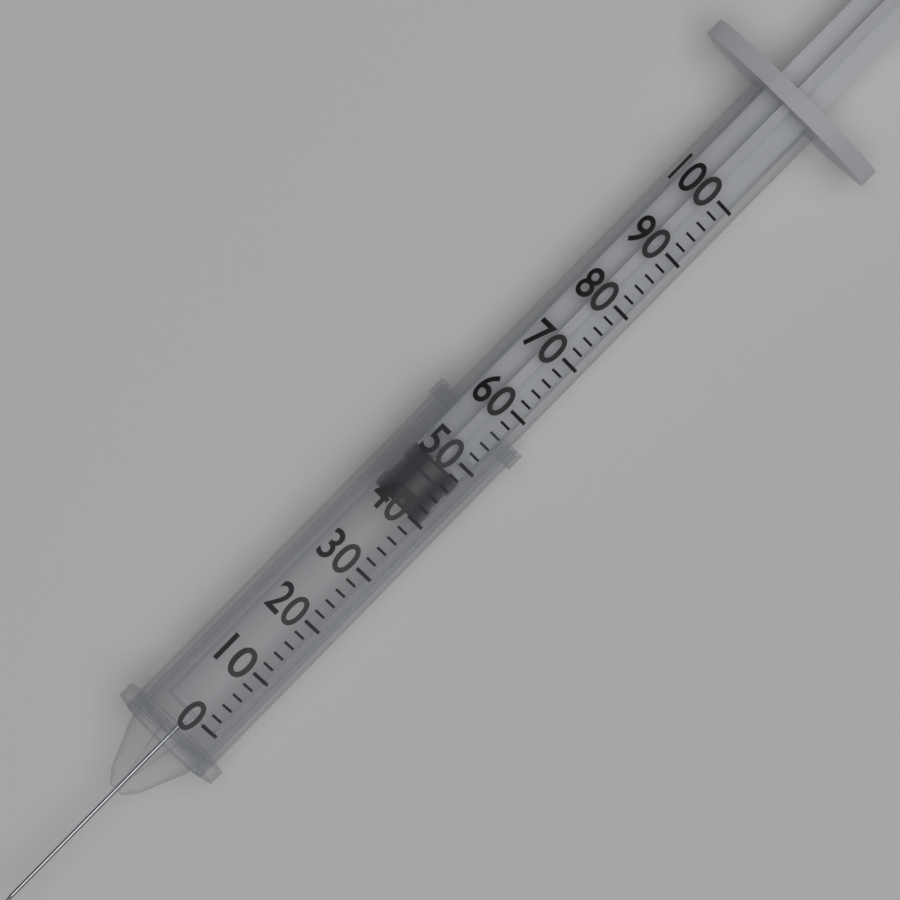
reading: 40 (no unit)
